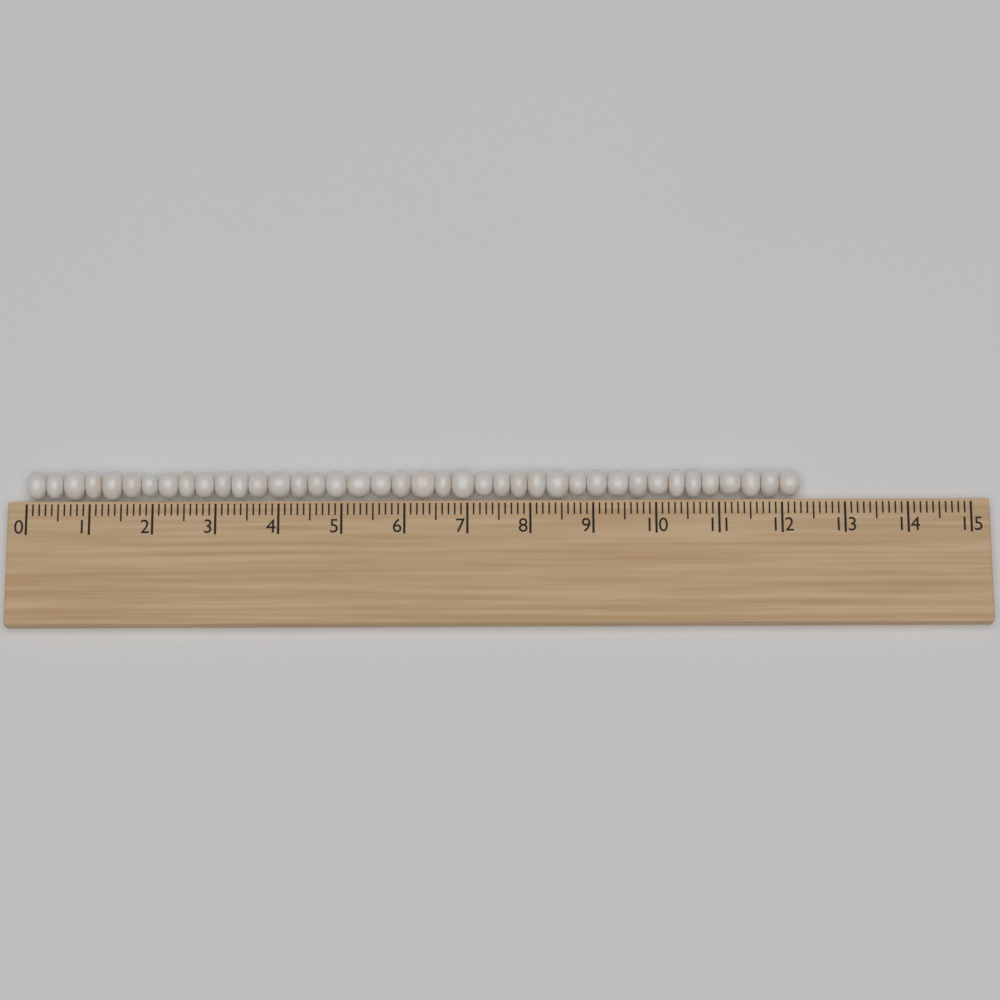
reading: 12.3 (no unit)
